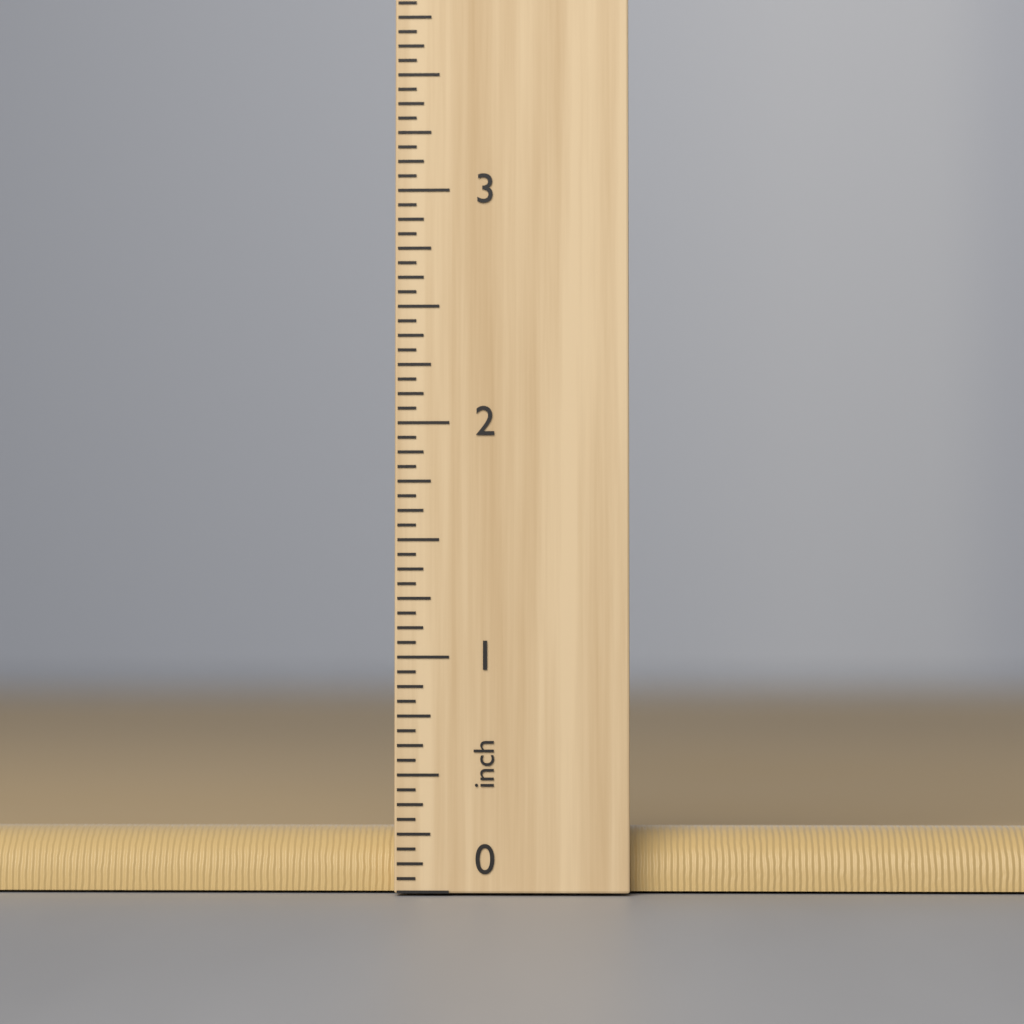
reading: 0.1250 inch
